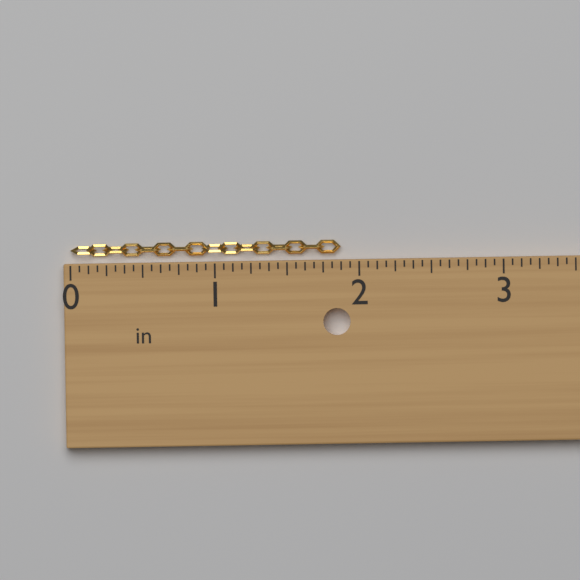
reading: 1.8750 in
